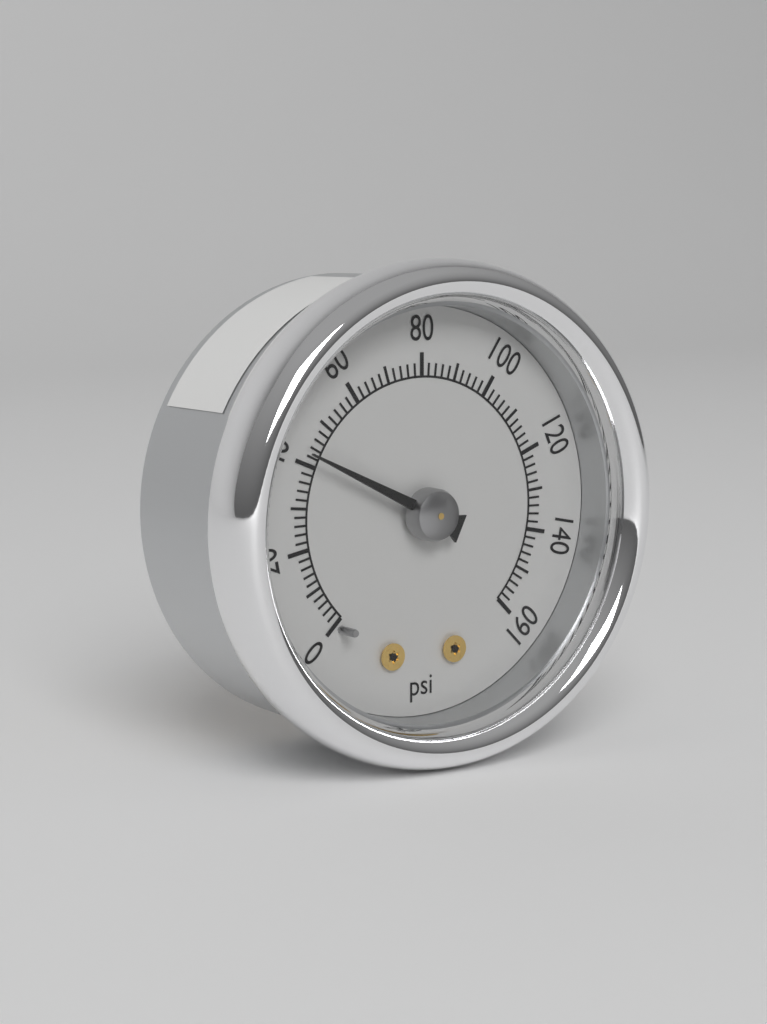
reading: 42 psi
